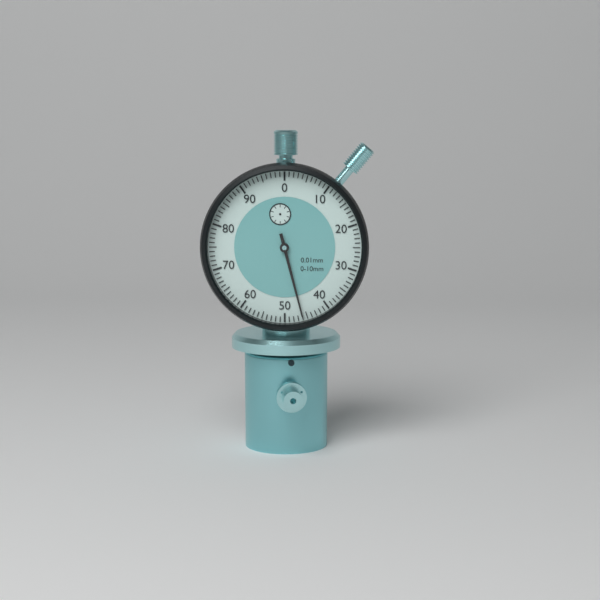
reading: 0.46 mm
